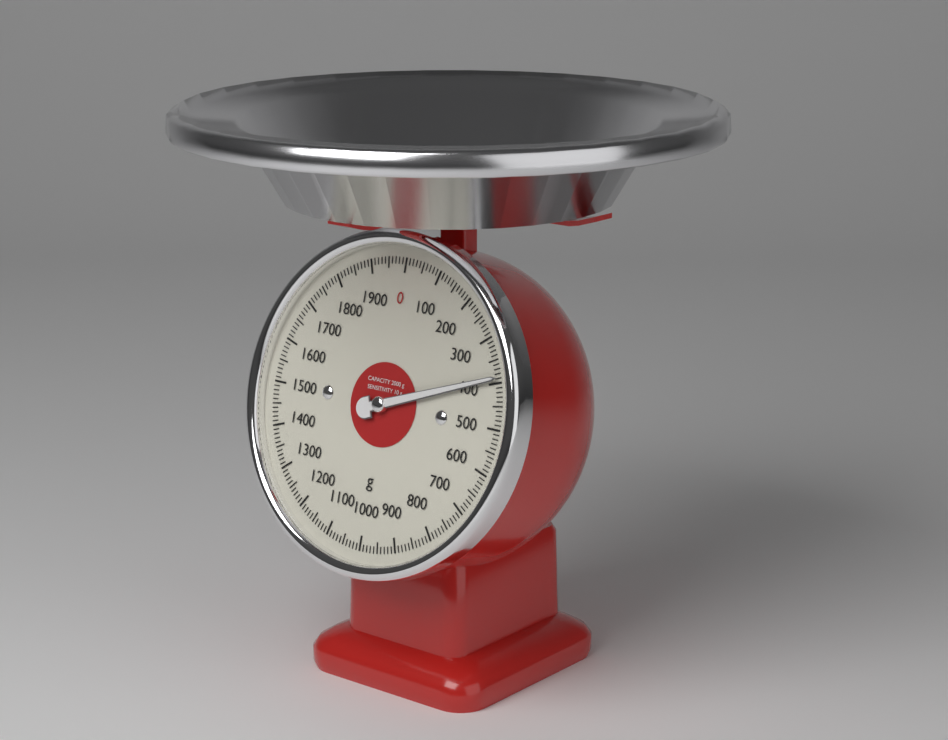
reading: 390 g
